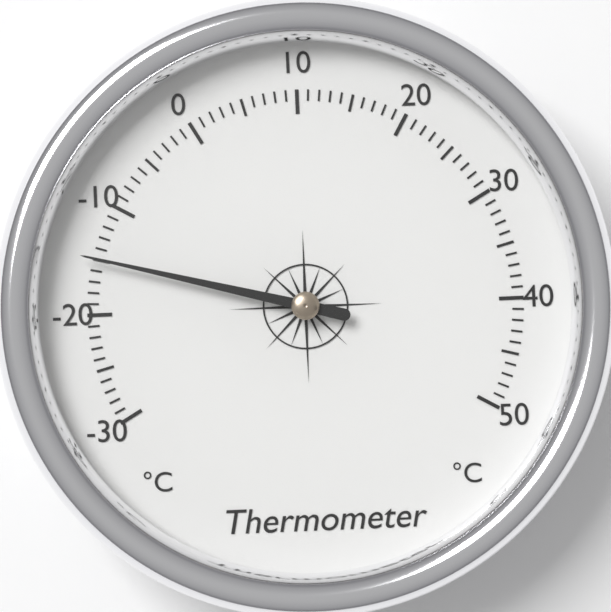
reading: -15 °C
